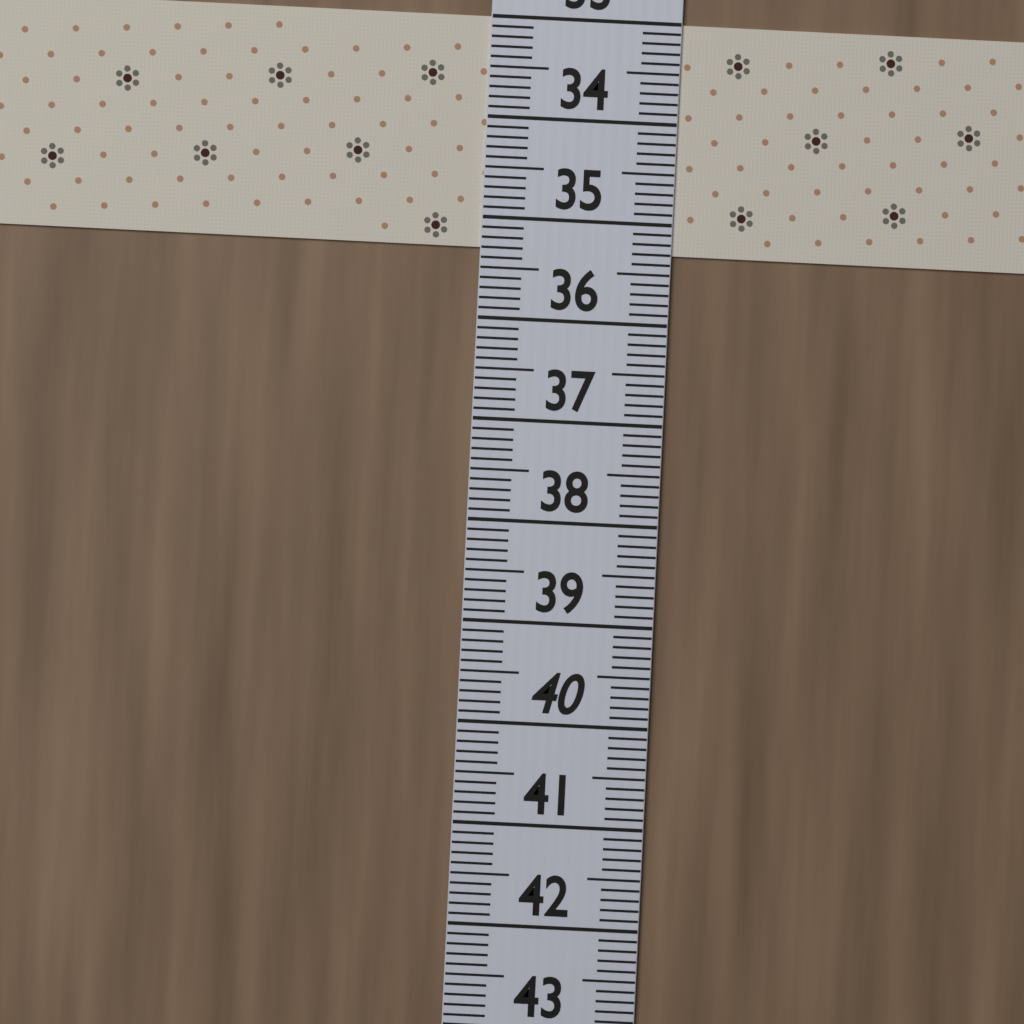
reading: 35.3 (no unit)
